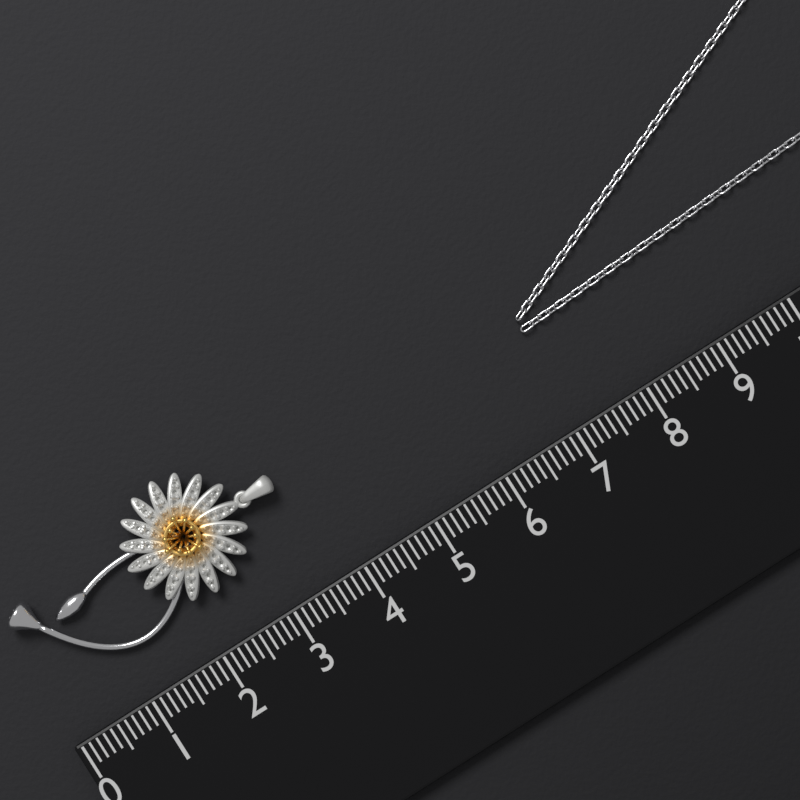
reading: 3.6 (no unit)
